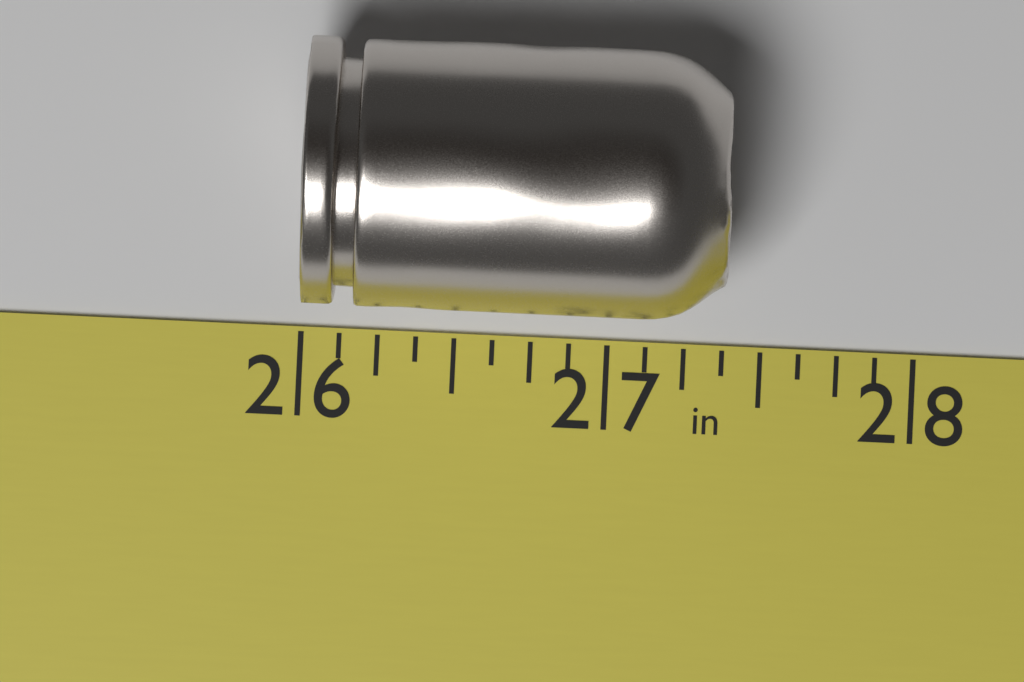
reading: 27.375 in
